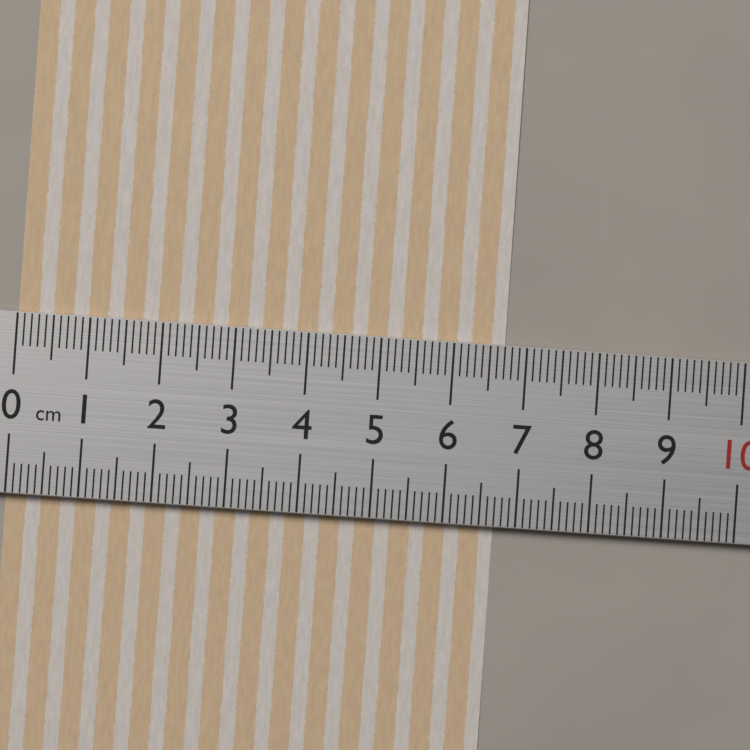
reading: 6.7 cm
